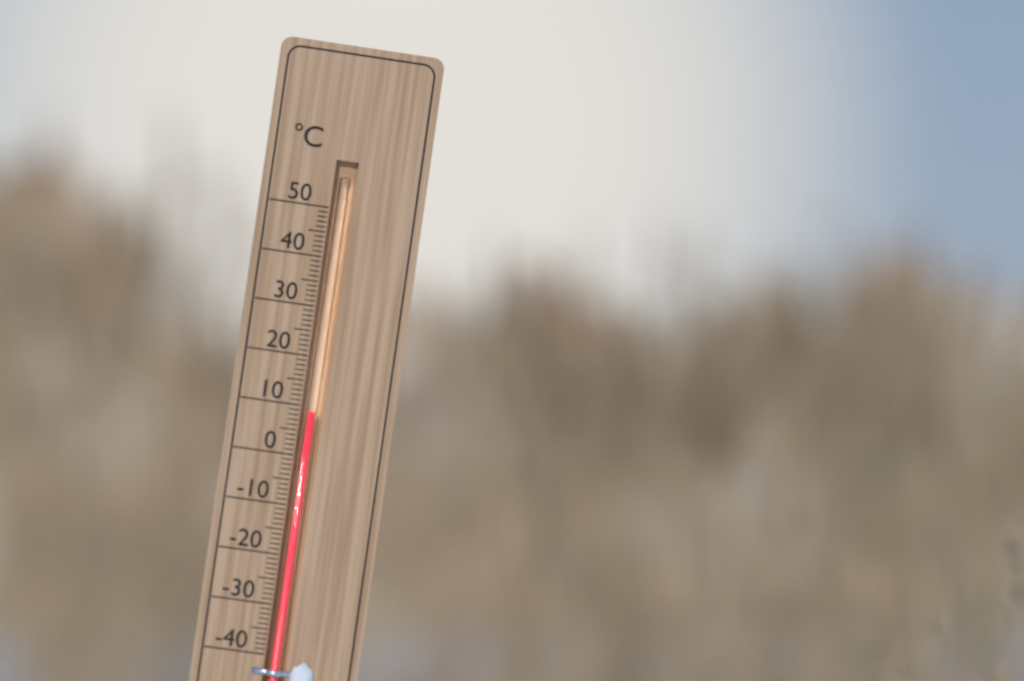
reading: 9 °C
